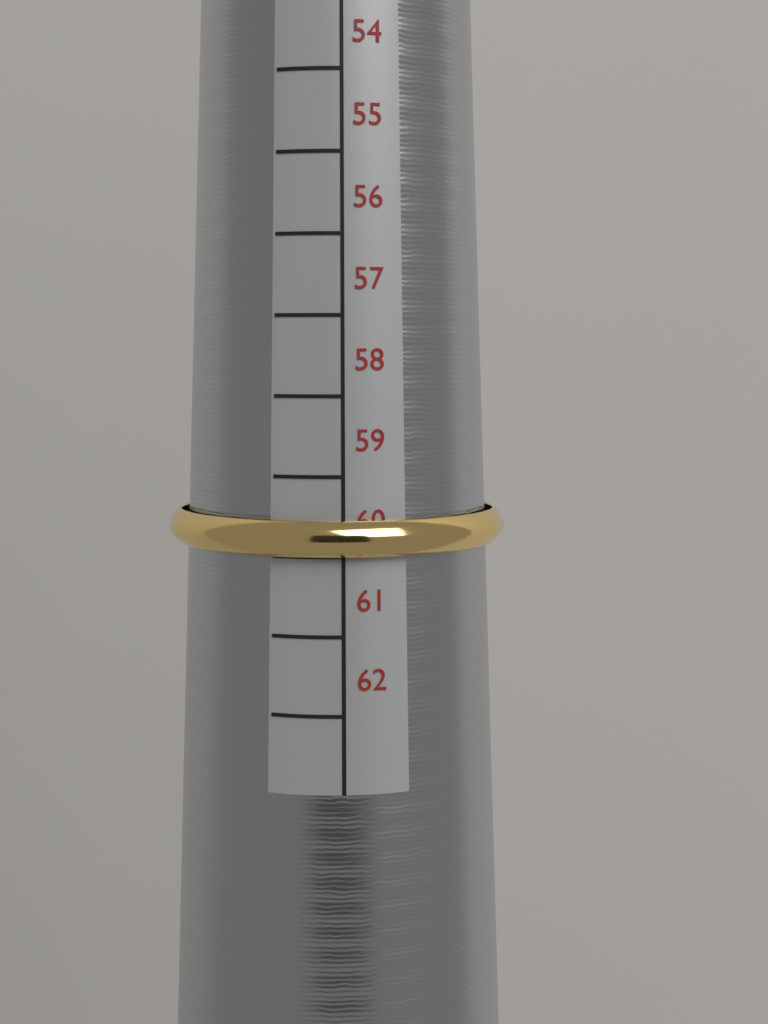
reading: 60 mm
